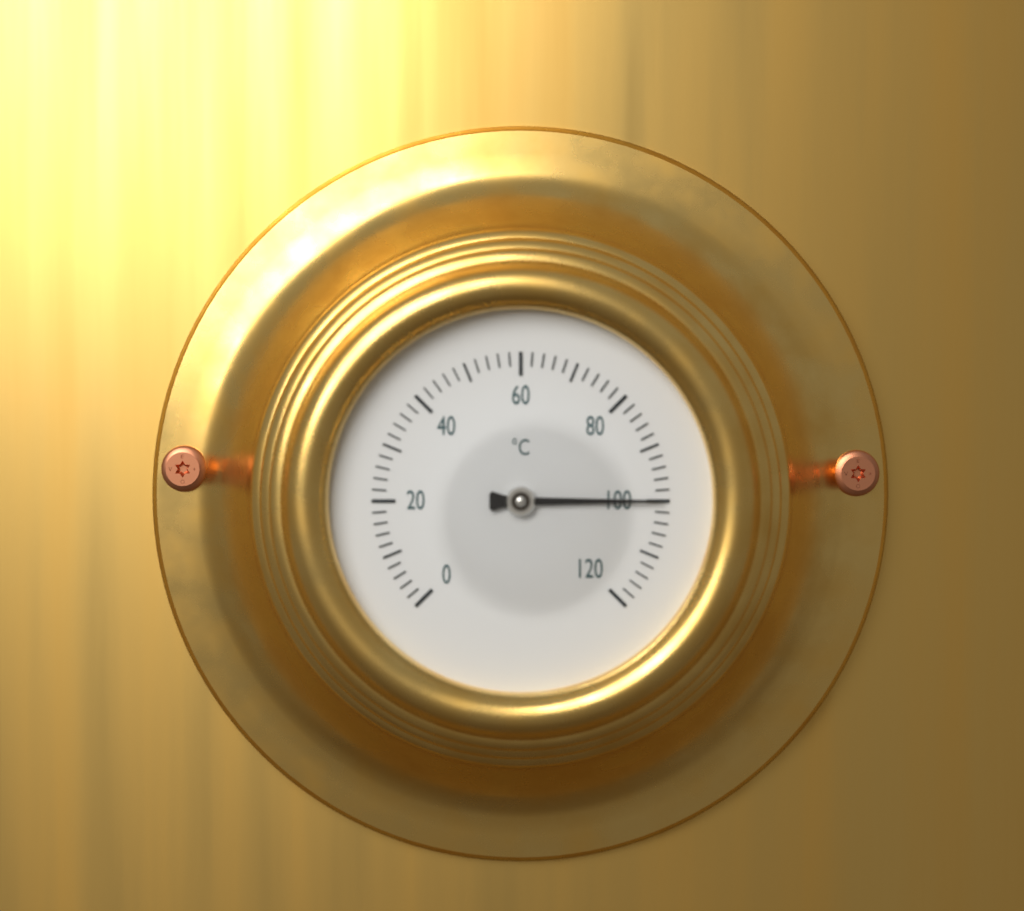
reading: 100 °C
